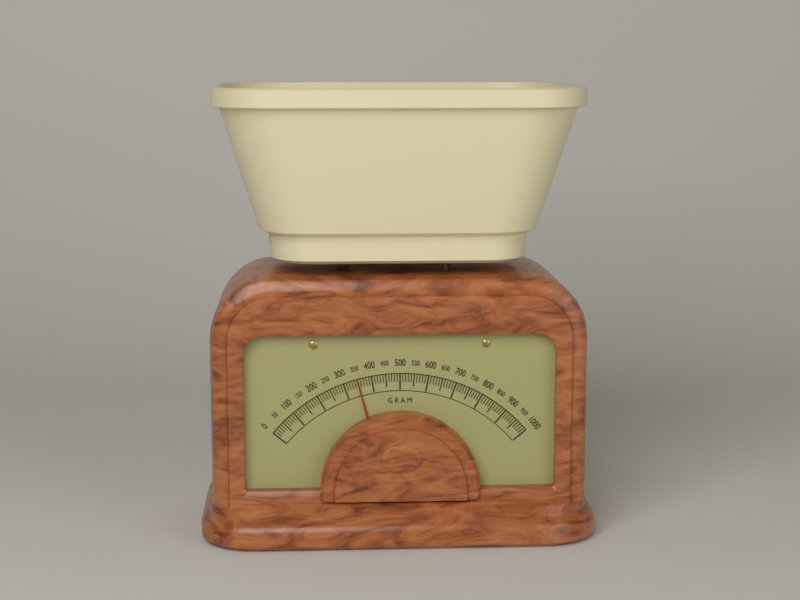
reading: 350 g
